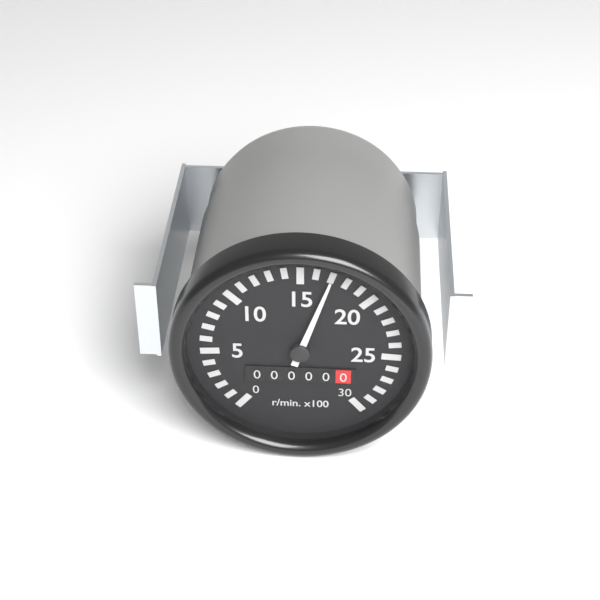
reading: 1700 r/min
